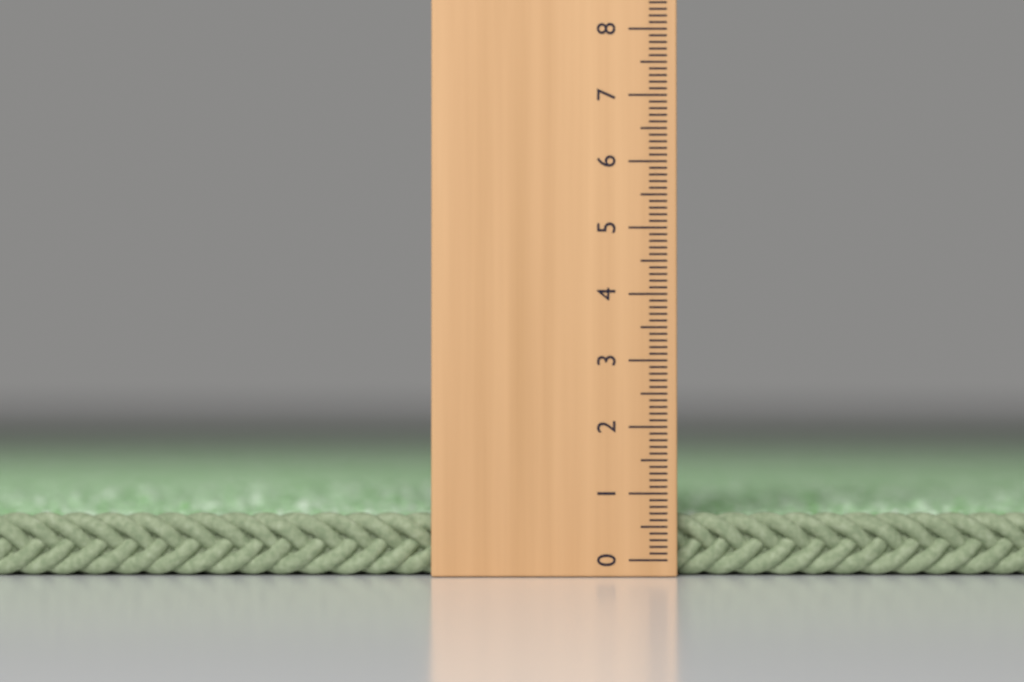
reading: 0.8 (no unit)
